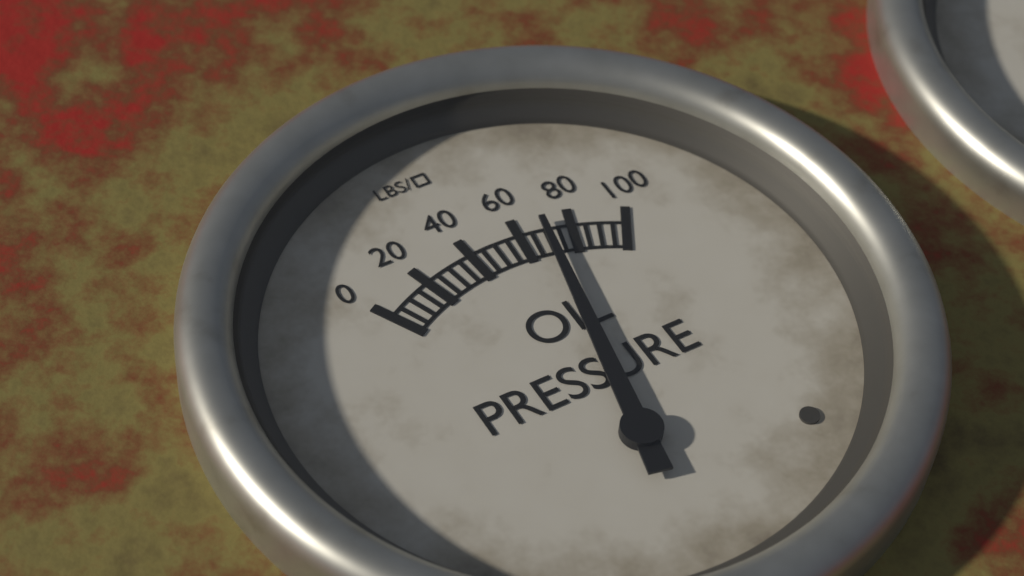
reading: 70 psi
